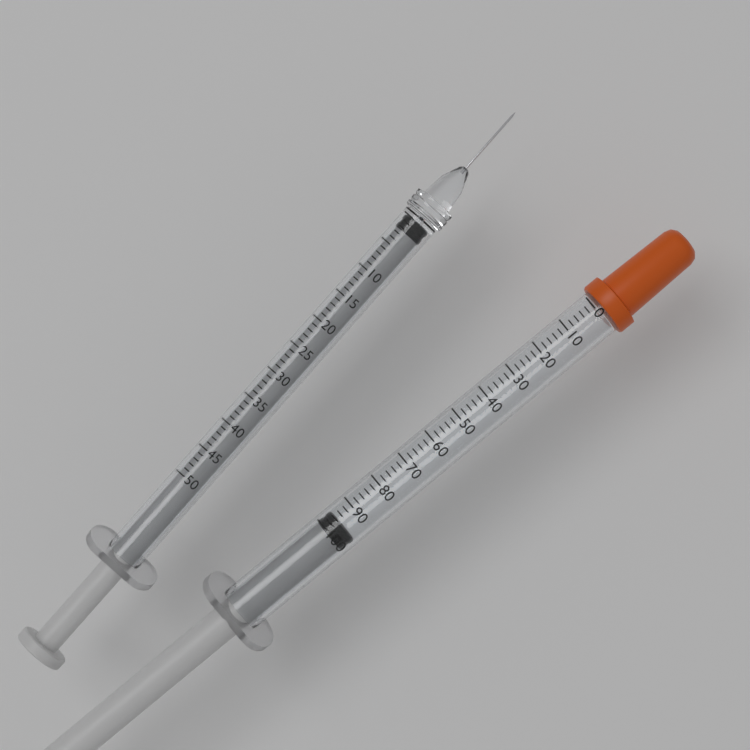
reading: 96 (no unit)
